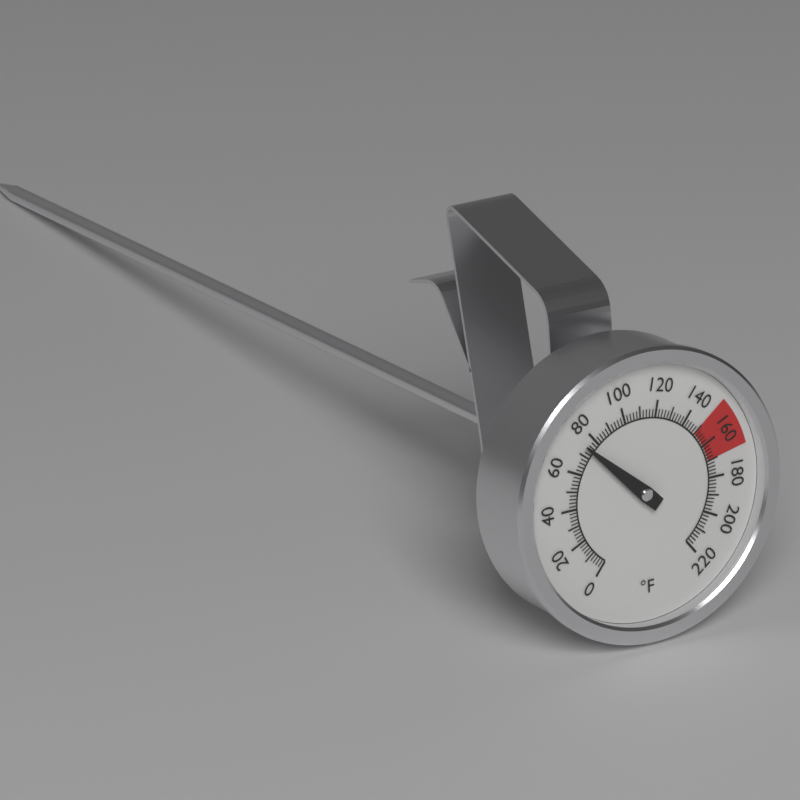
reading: 74 °F
